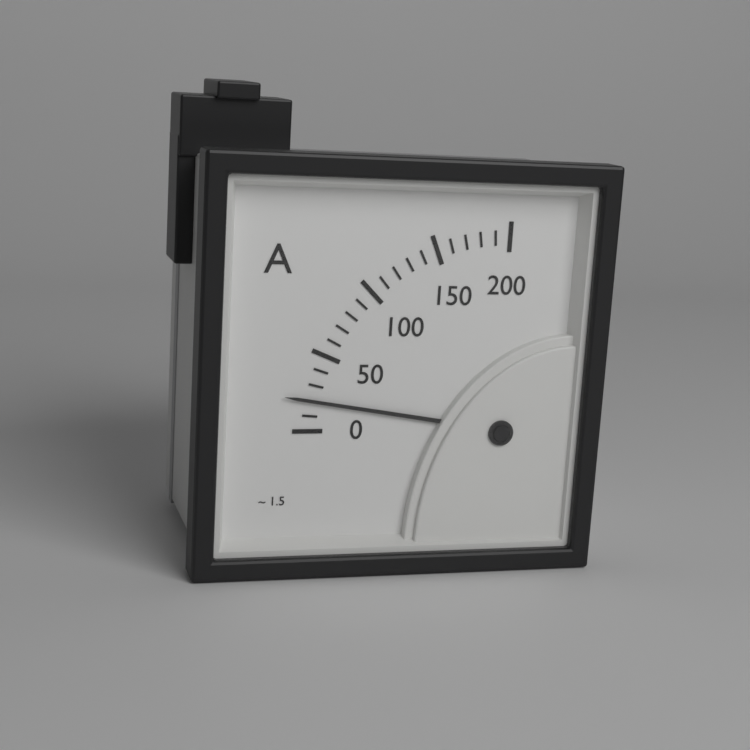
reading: 20 A
